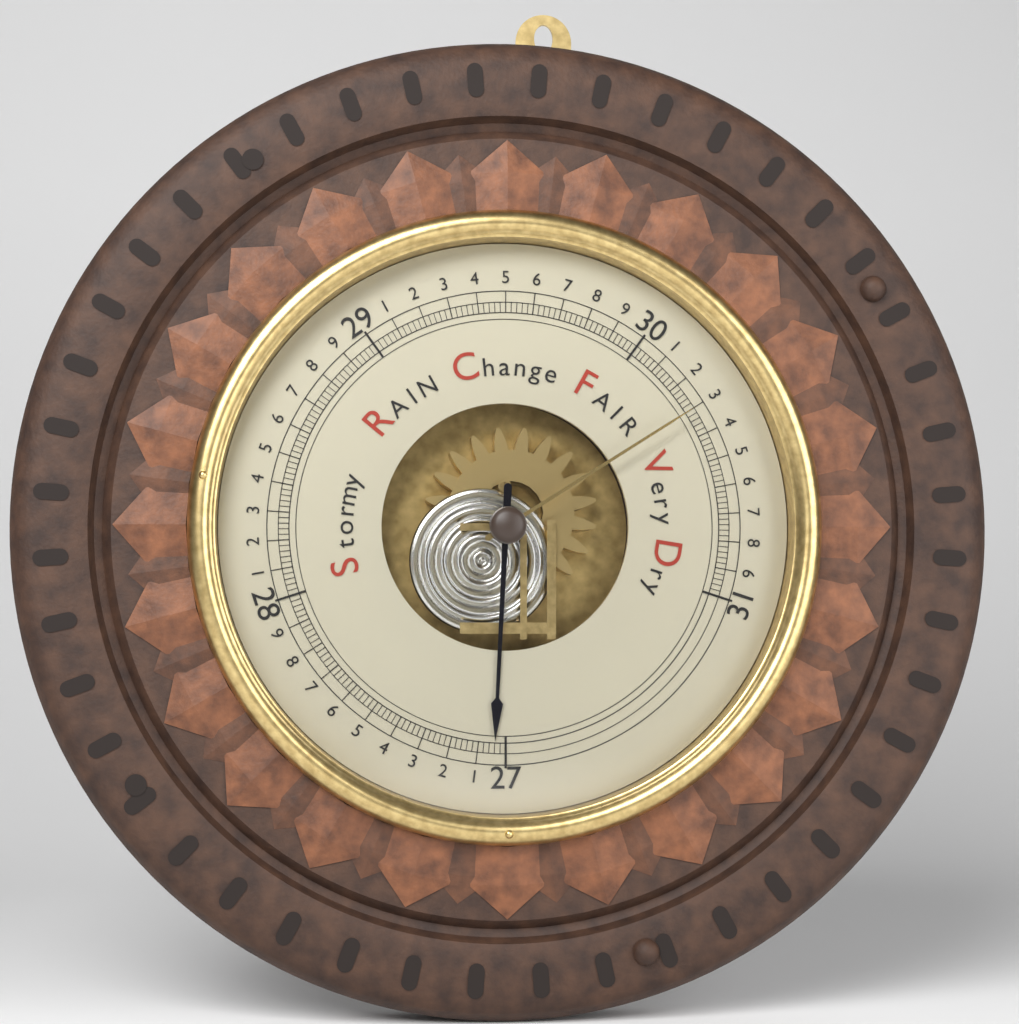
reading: 27.04 inHg
